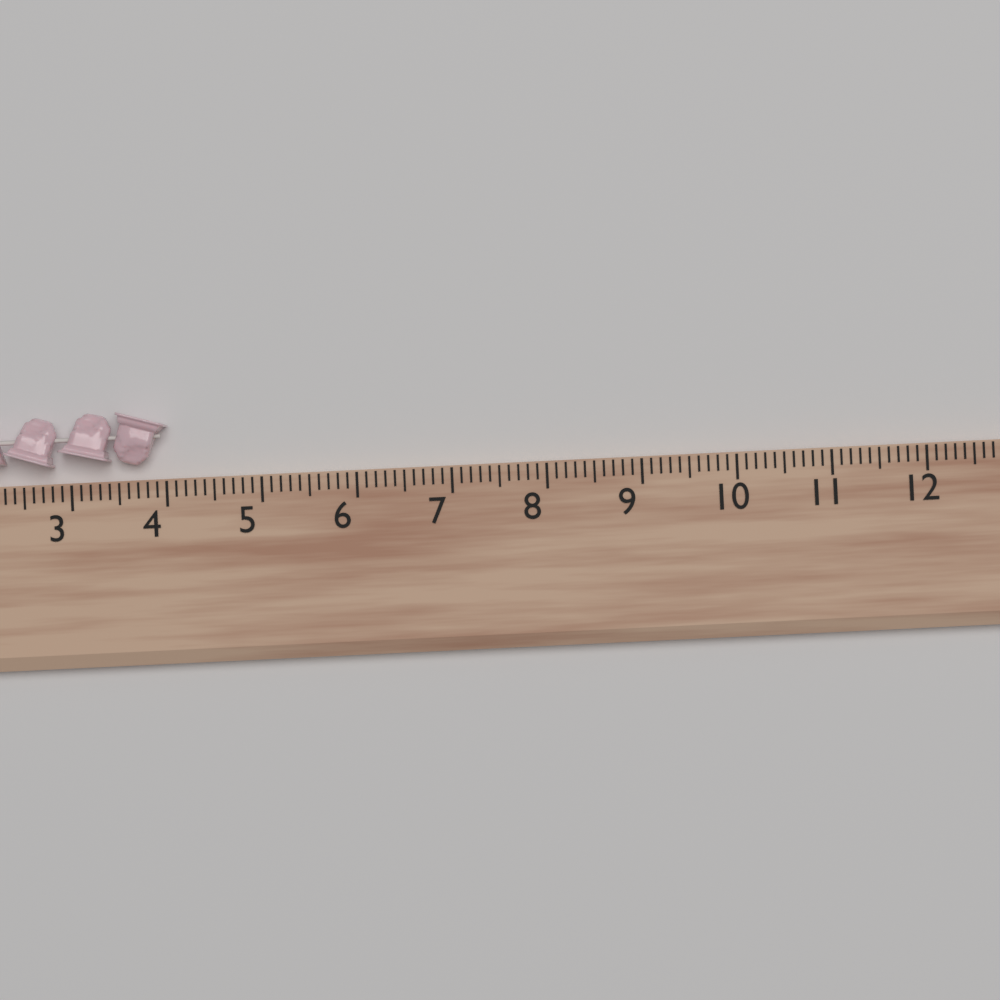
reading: 4.0 (no unit)
